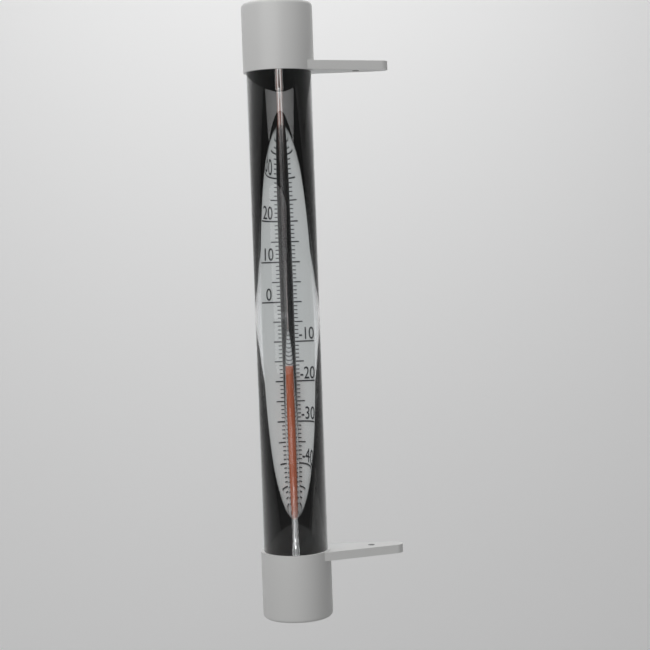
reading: -17 °C
